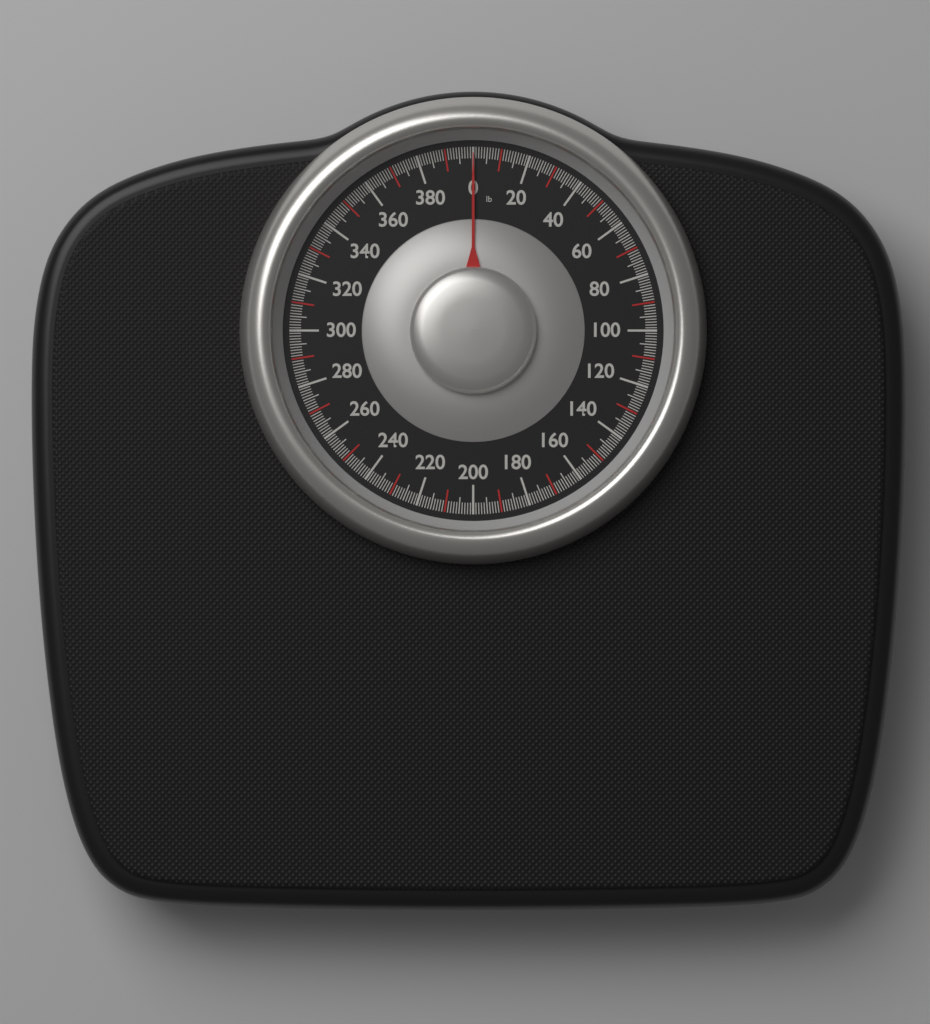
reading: 0 lb
